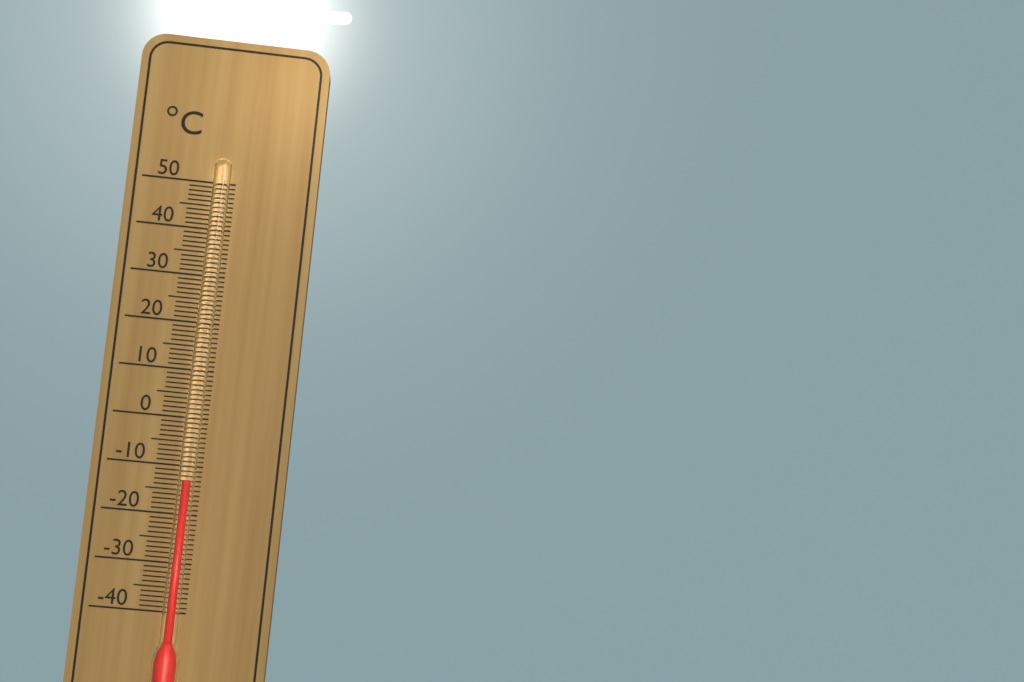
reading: -13 °C
